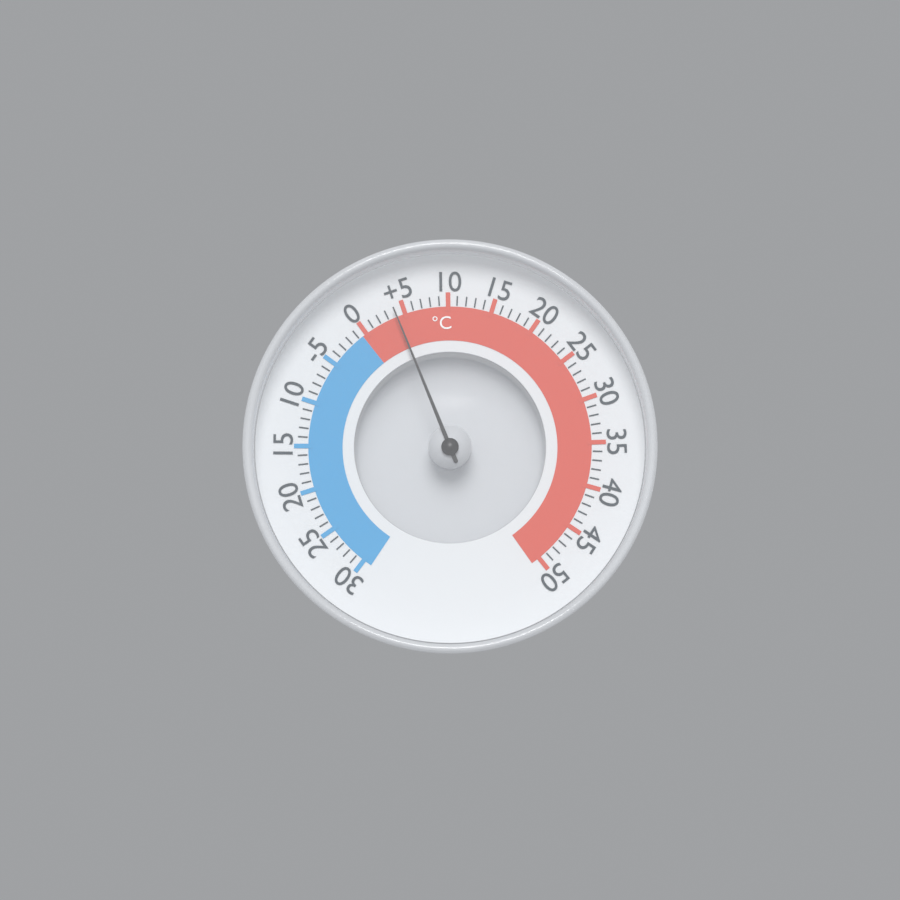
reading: 4 °C
